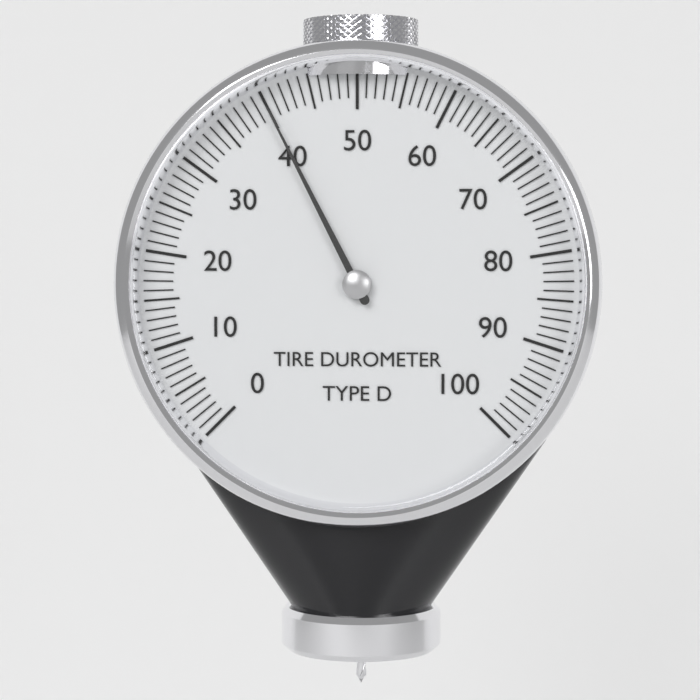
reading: 40 (no unit)
